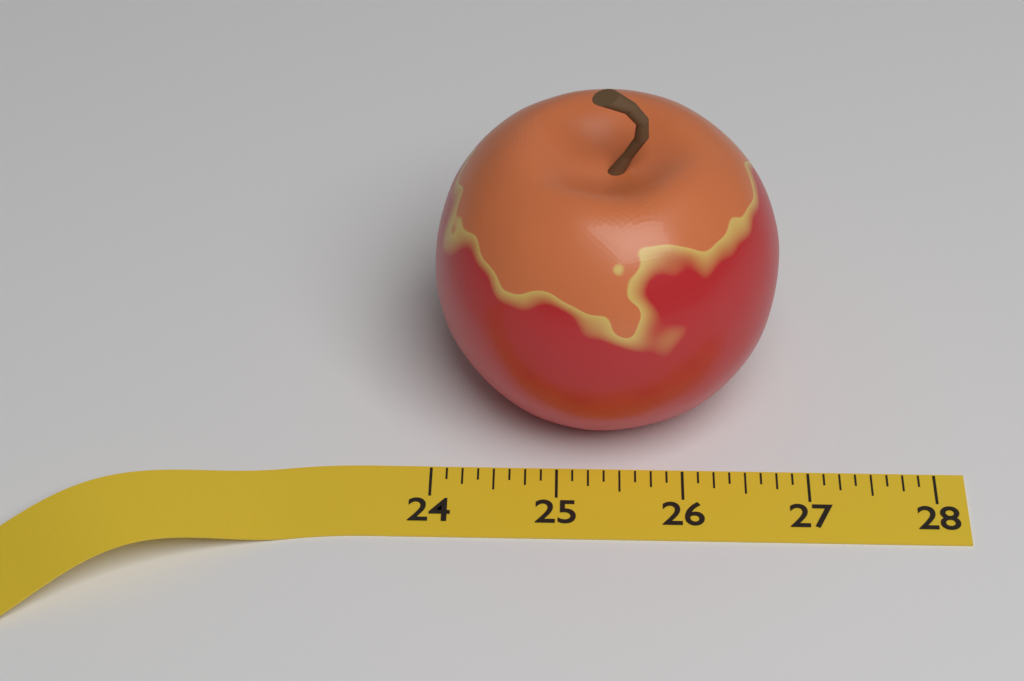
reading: 26.750 (no unit)
